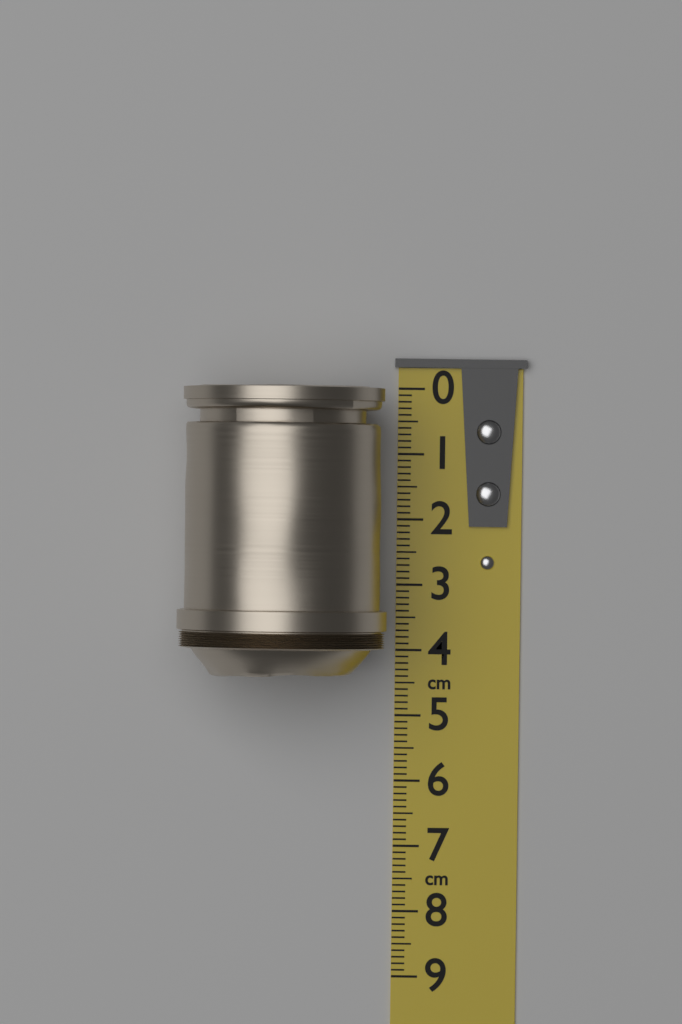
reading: 4.4 cm
